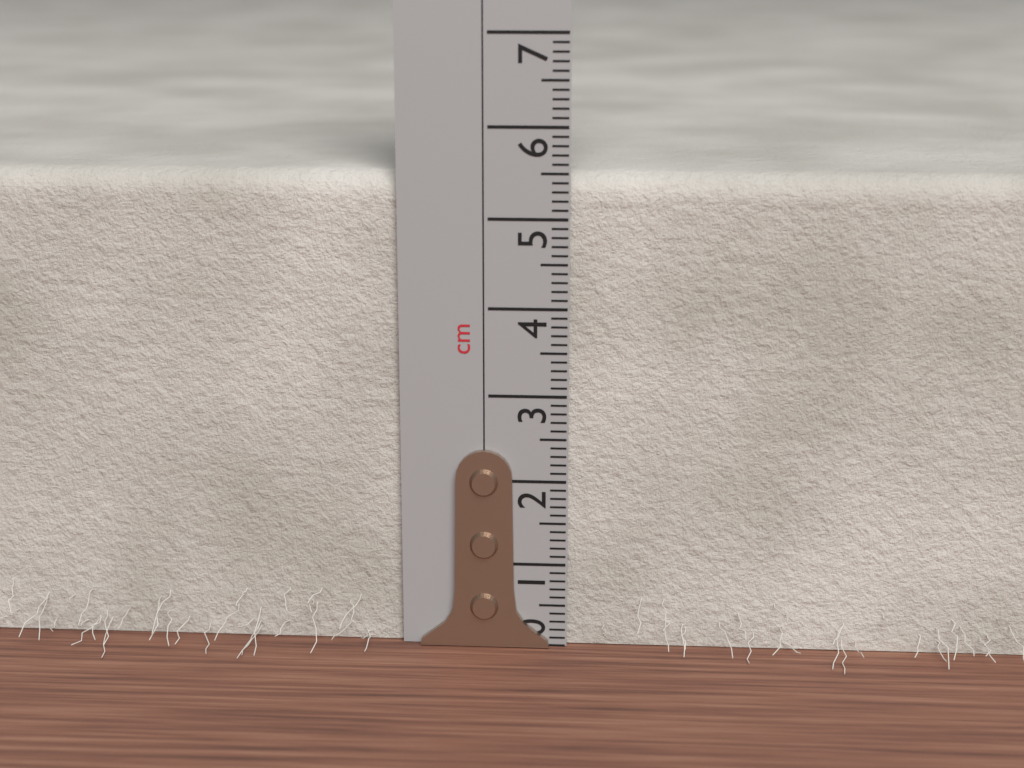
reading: 5.5 cm
